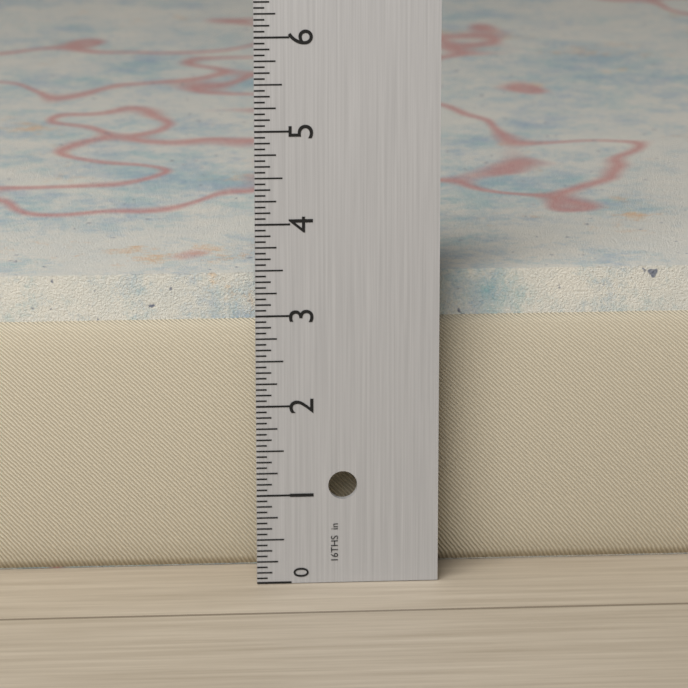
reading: 3.3125 in
